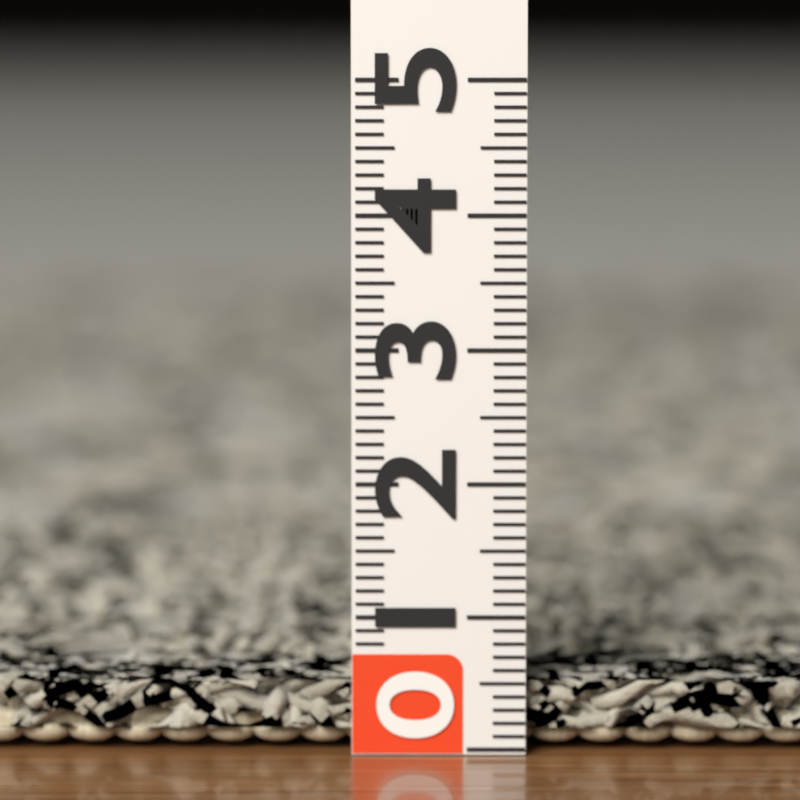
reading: 0.5 (no unit)
